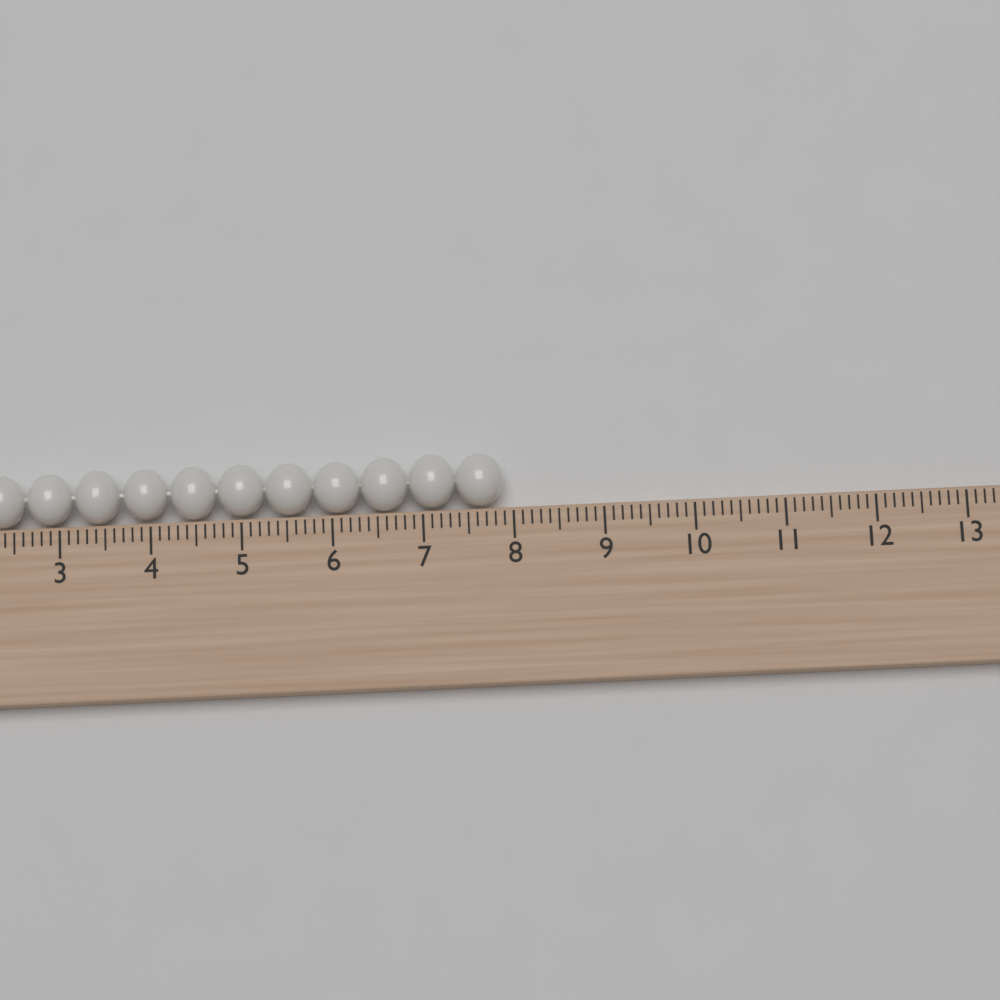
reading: 7.9 cm
